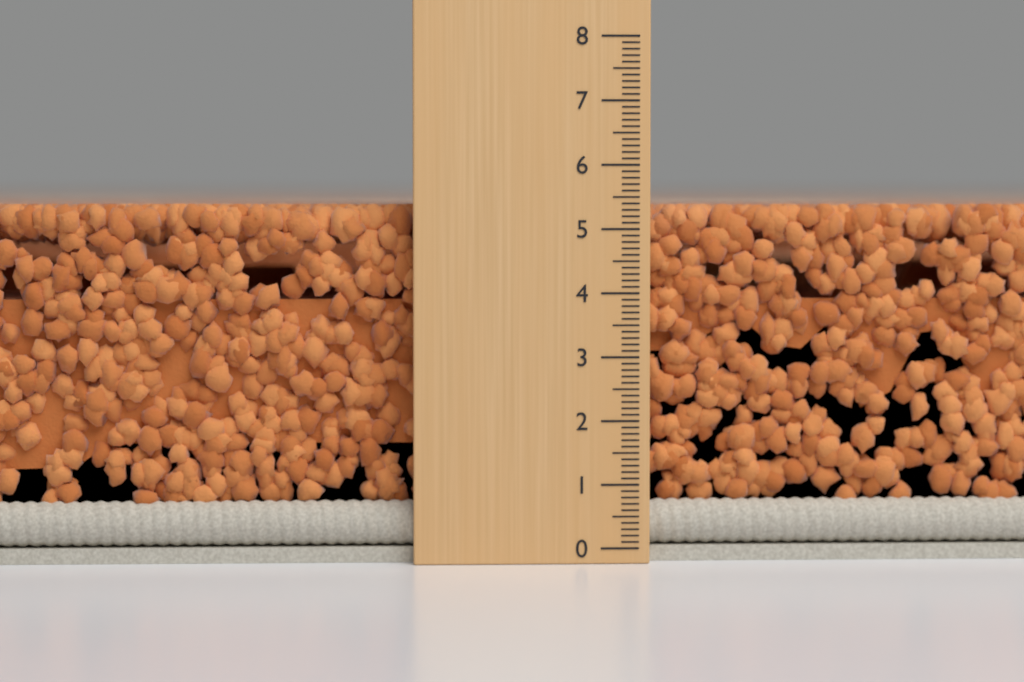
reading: 5.4 (no unit)
